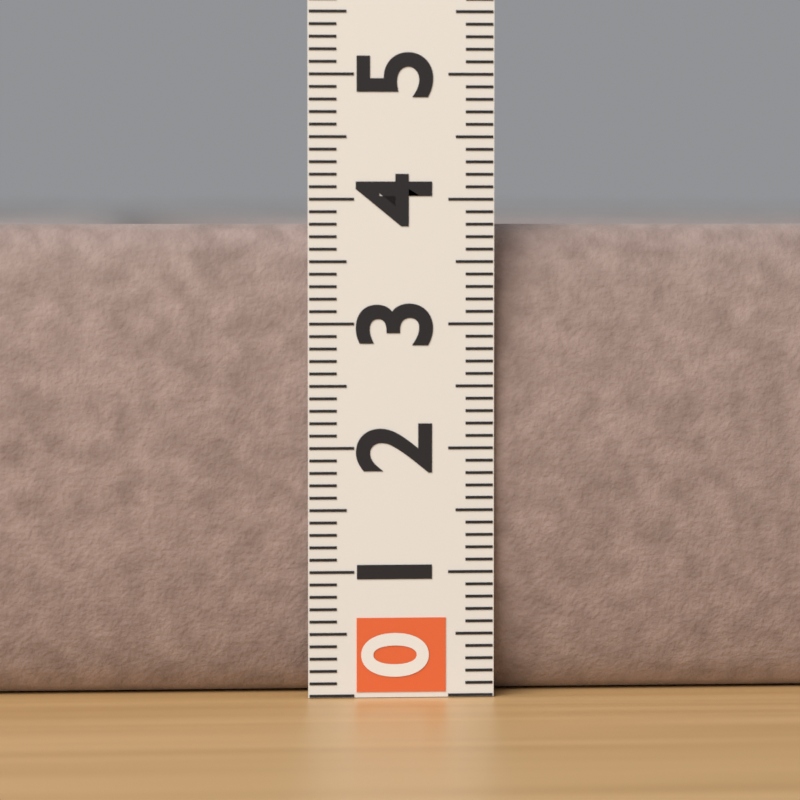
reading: 3.8 (no unit)
